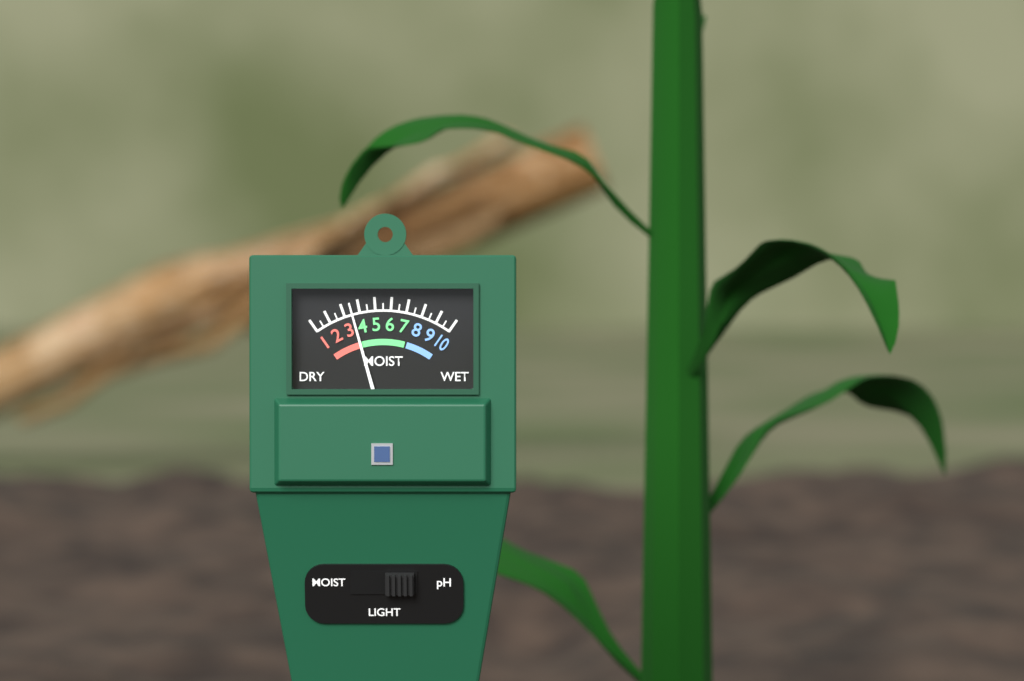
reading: 3.5 (no unit)
